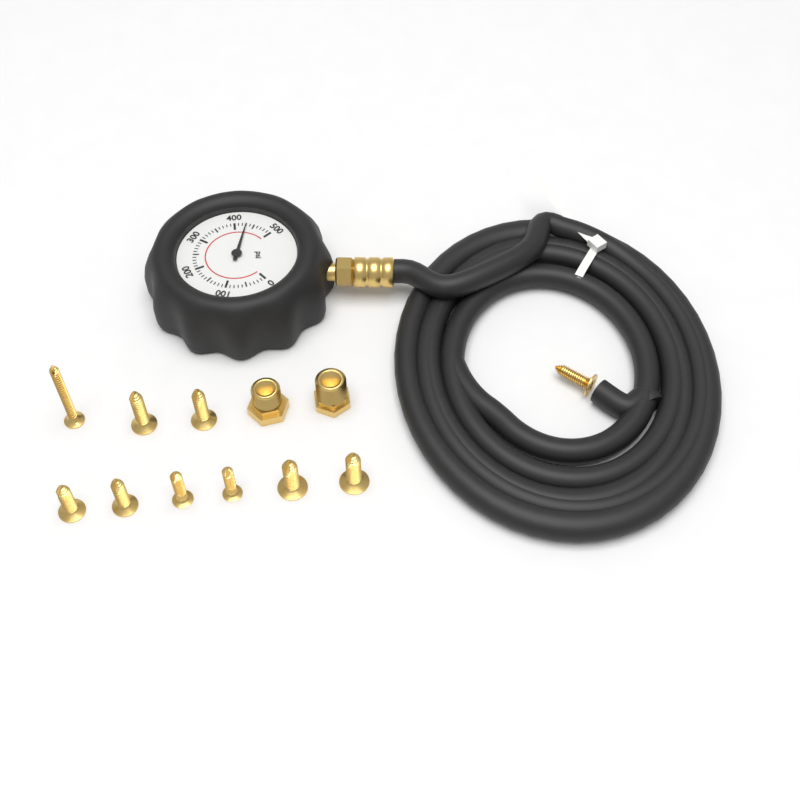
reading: 430 psi
